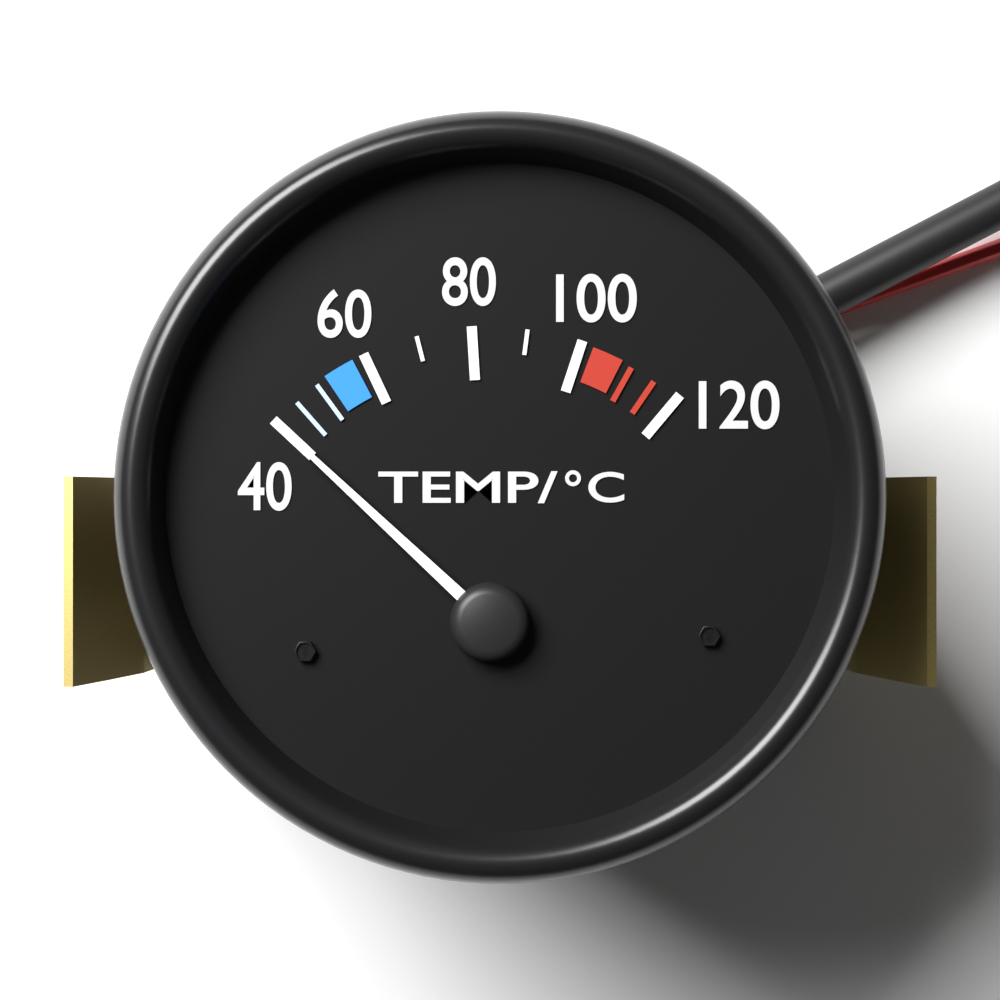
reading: 40 °C
